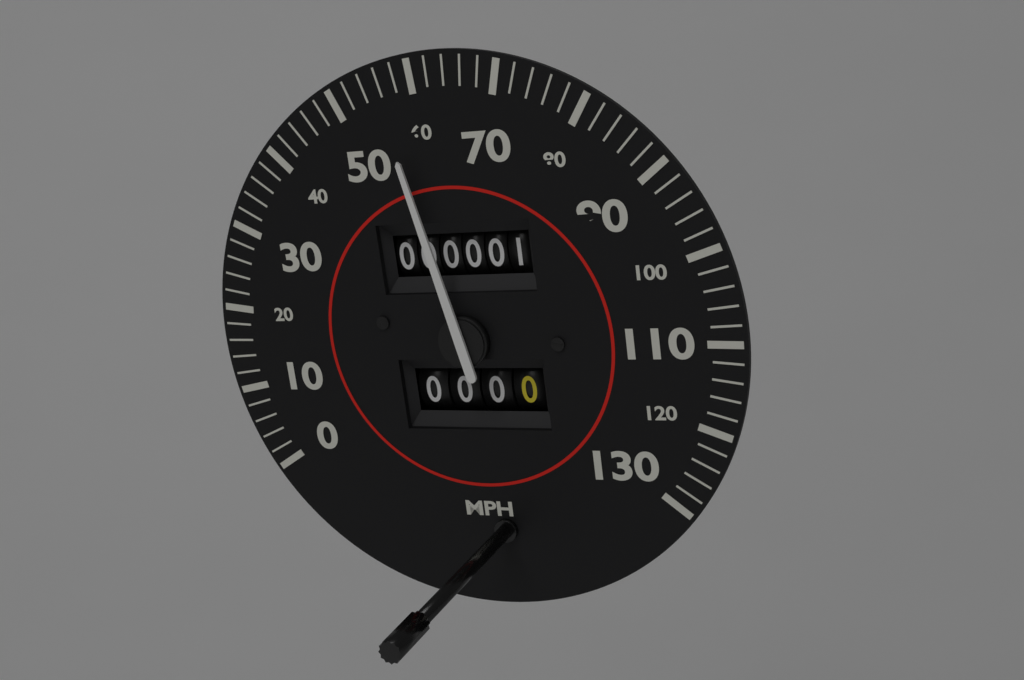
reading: 56 mph
